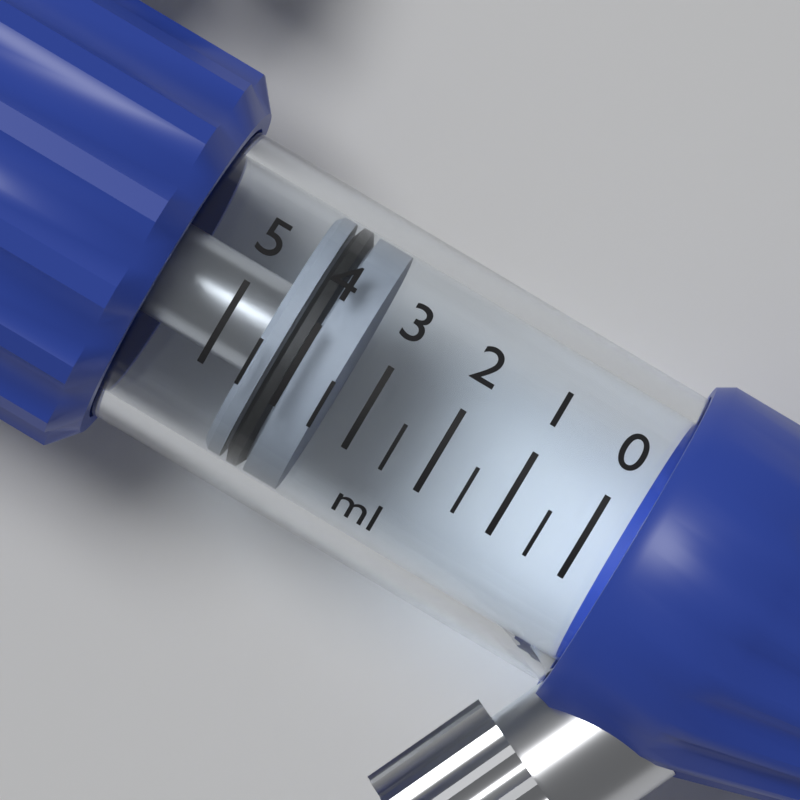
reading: 3.5 ml
